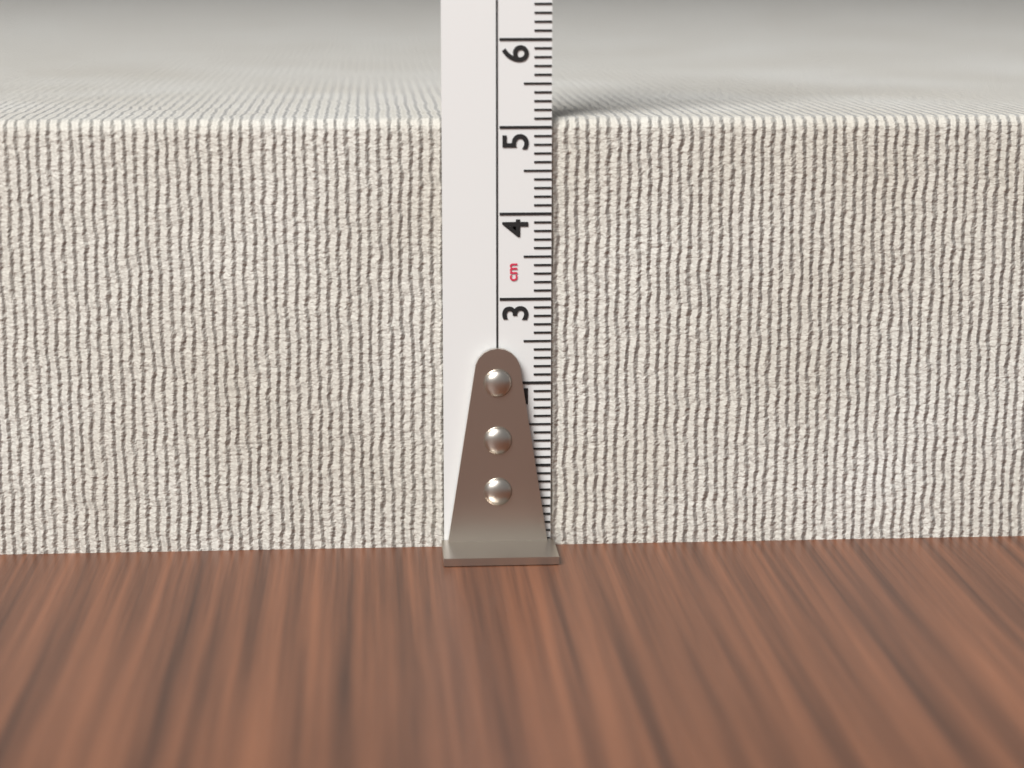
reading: 5.1 cm
